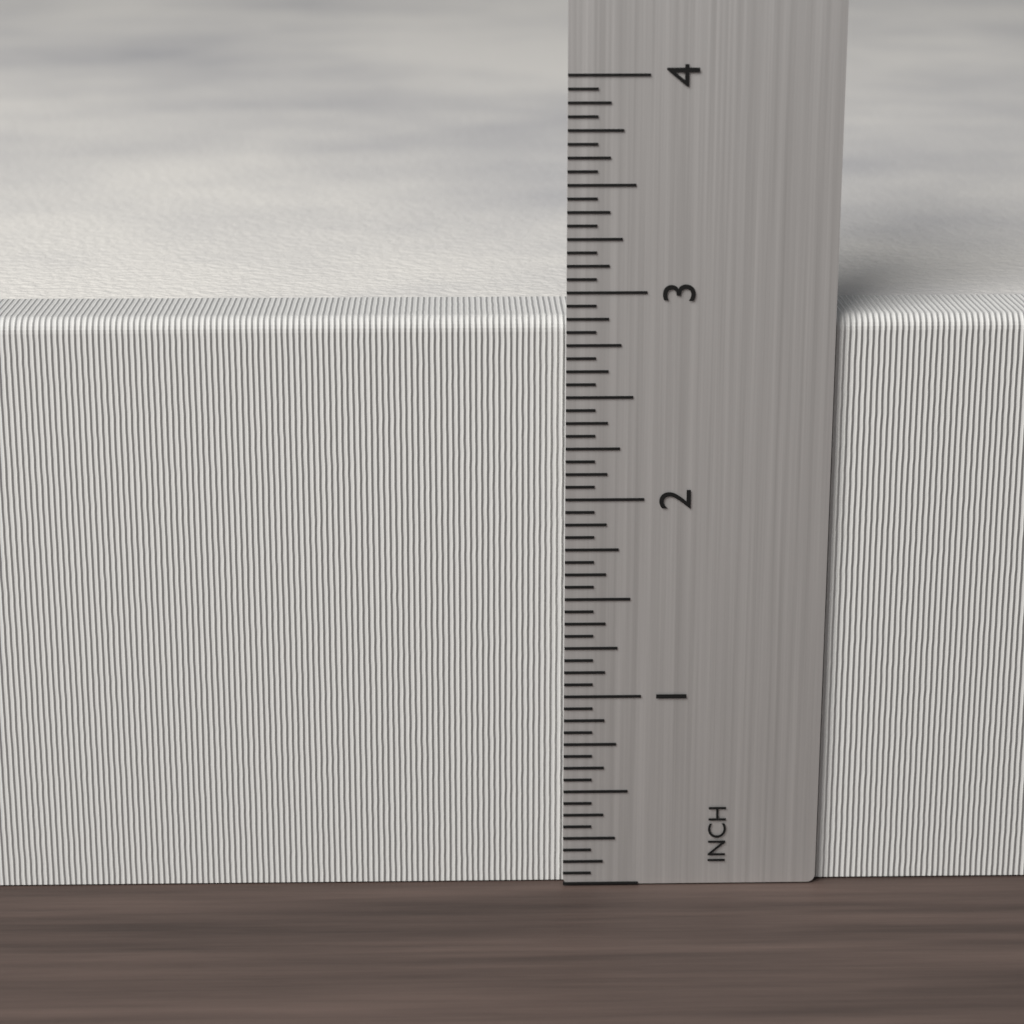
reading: 2.8750 inch
